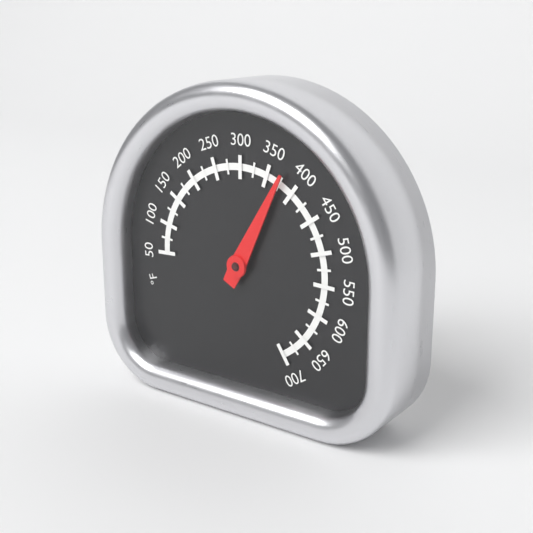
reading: 375 °F
